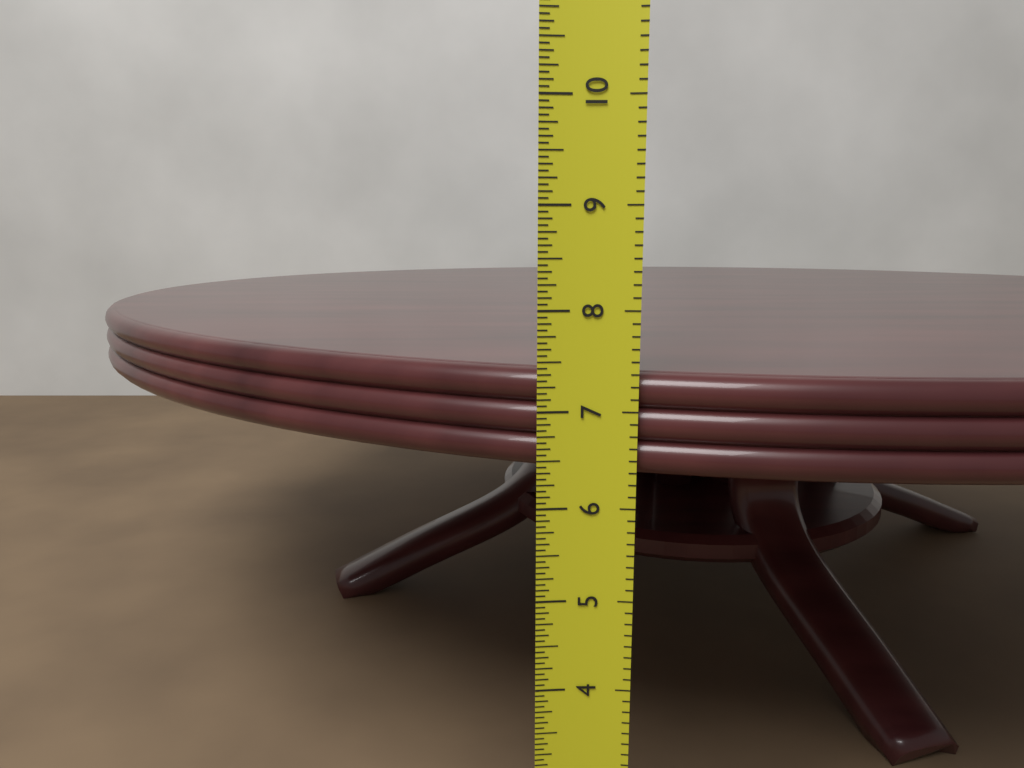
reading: 7.3750 in
